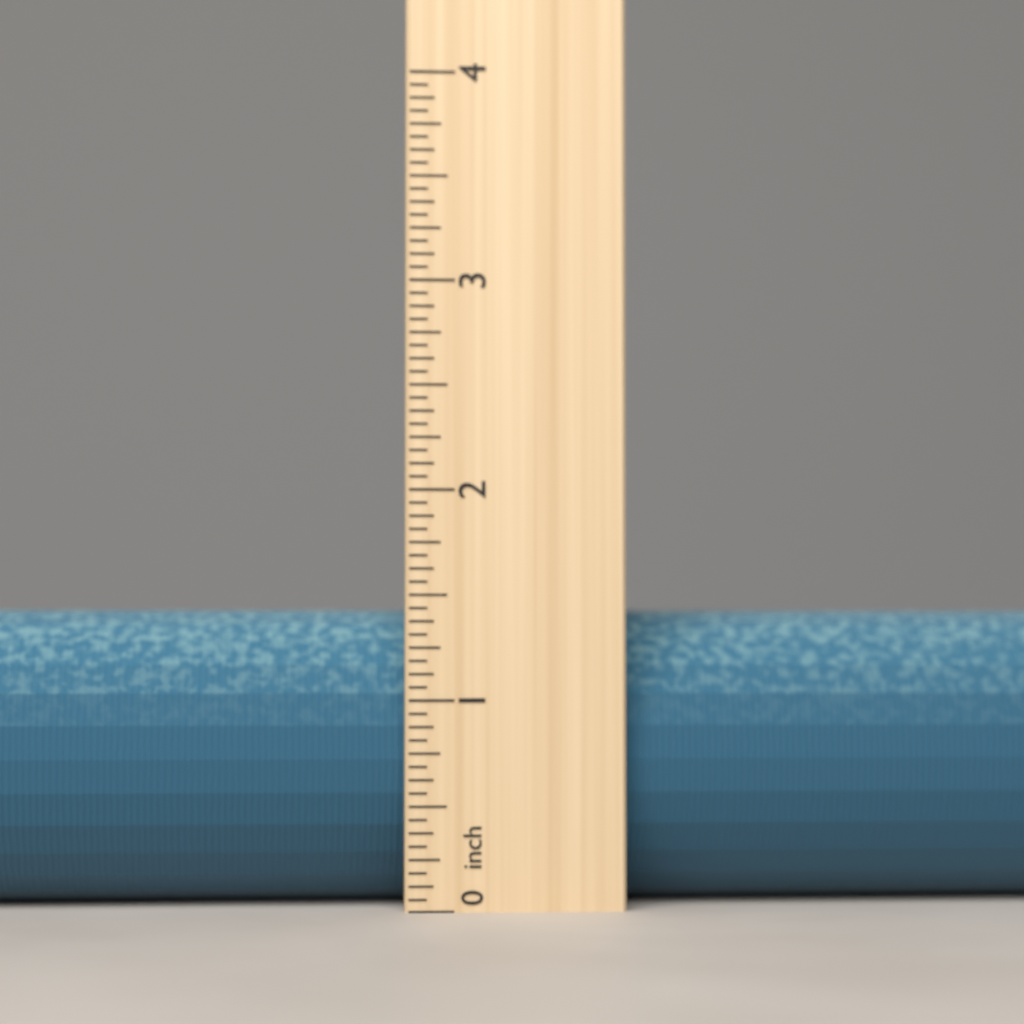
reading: 1.4375 inch
